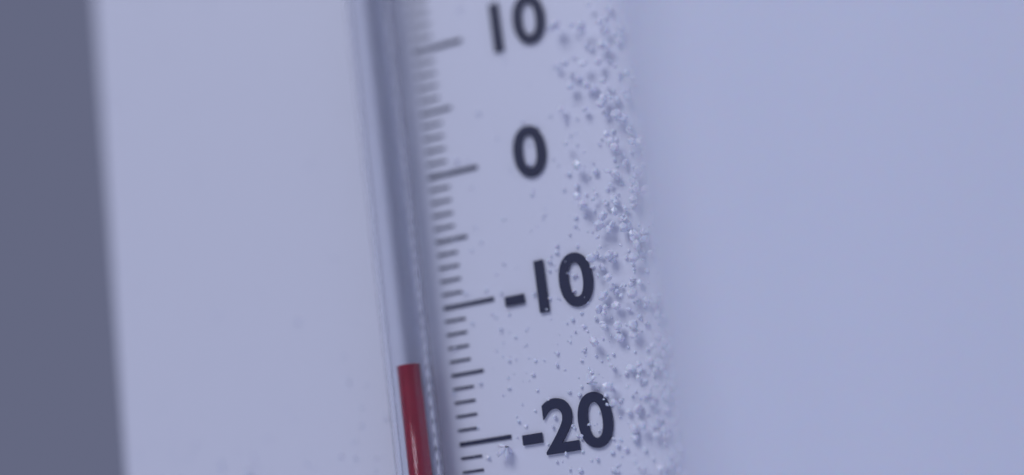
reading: -14 °C
